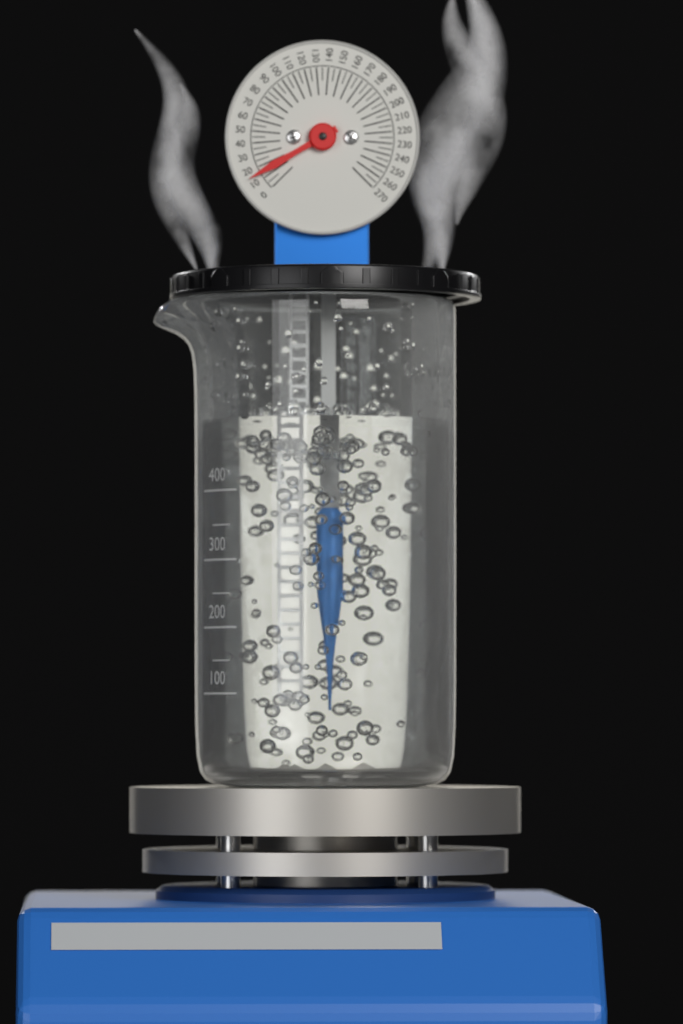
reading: 15 (no unit)
